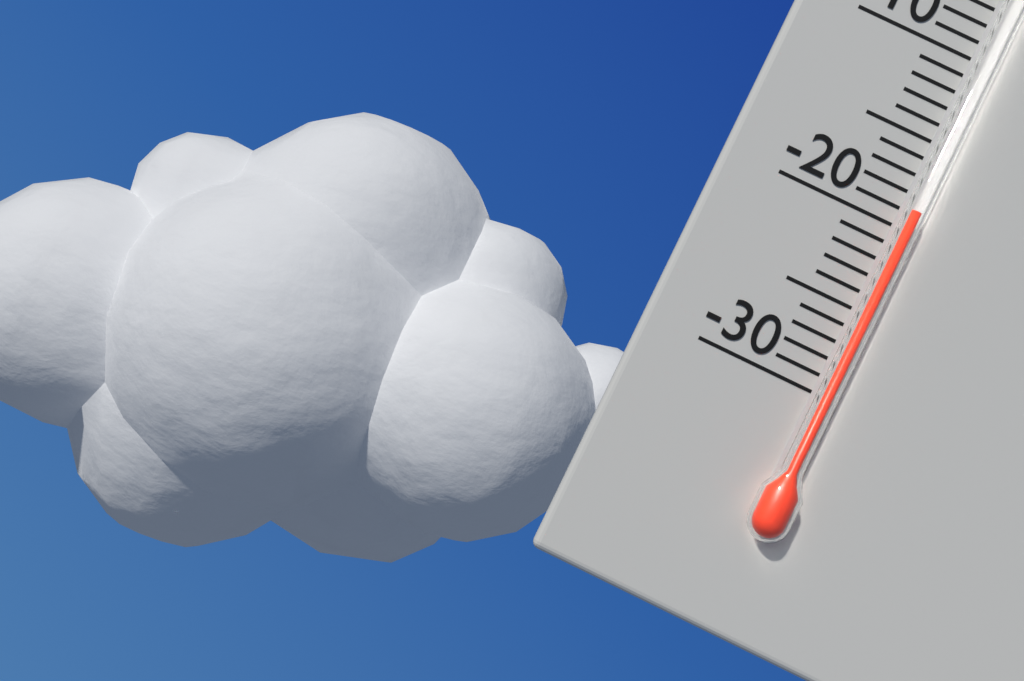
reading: -19 °C
